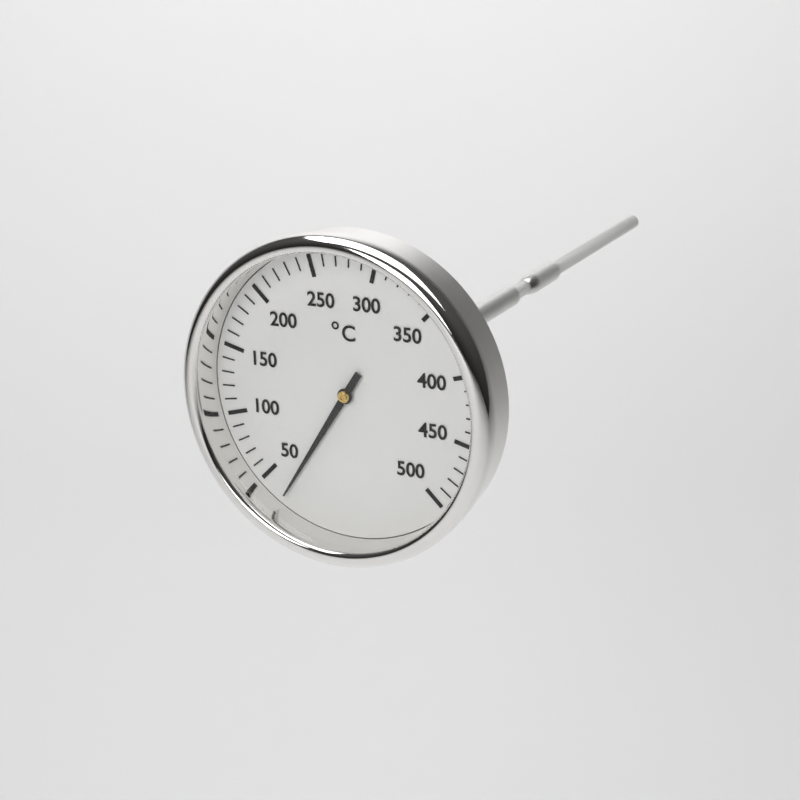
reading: 30 °C
